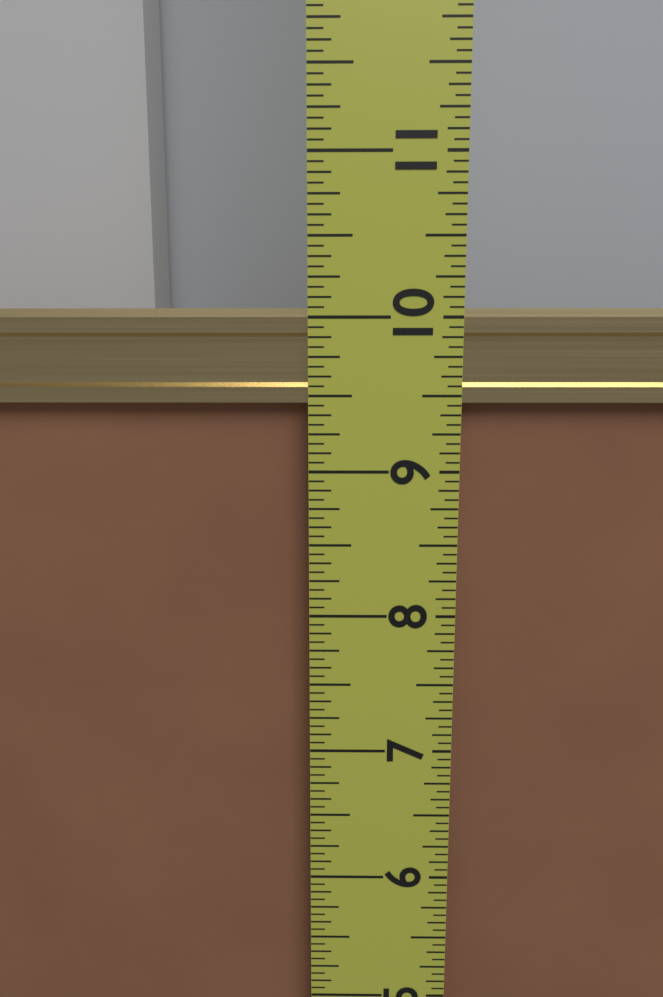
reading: 10.0625 in
